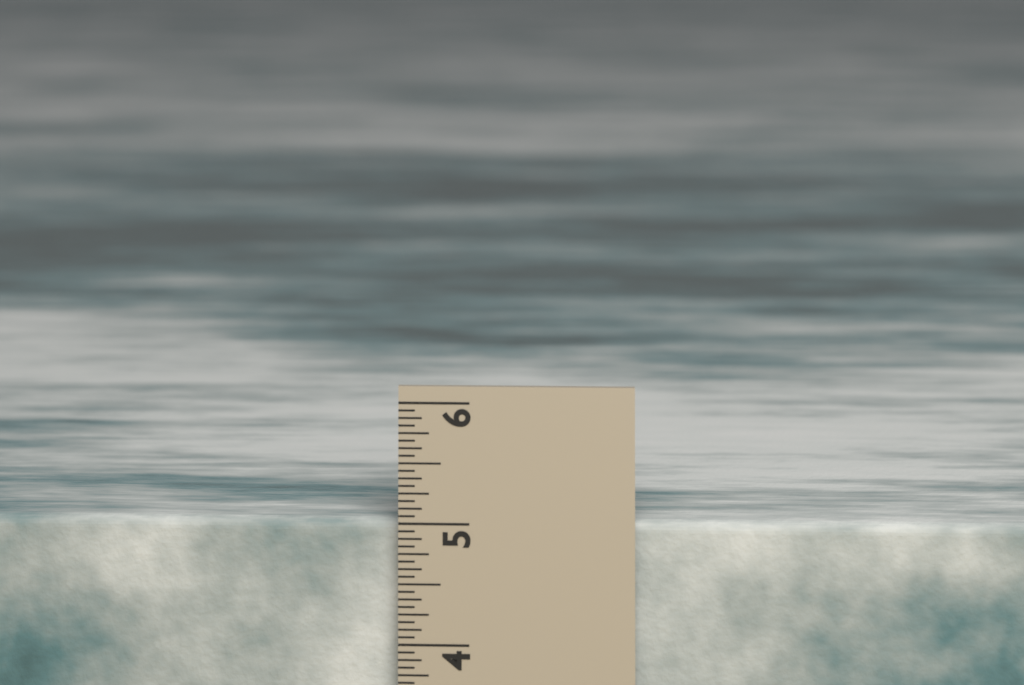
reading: 5.0000 in
